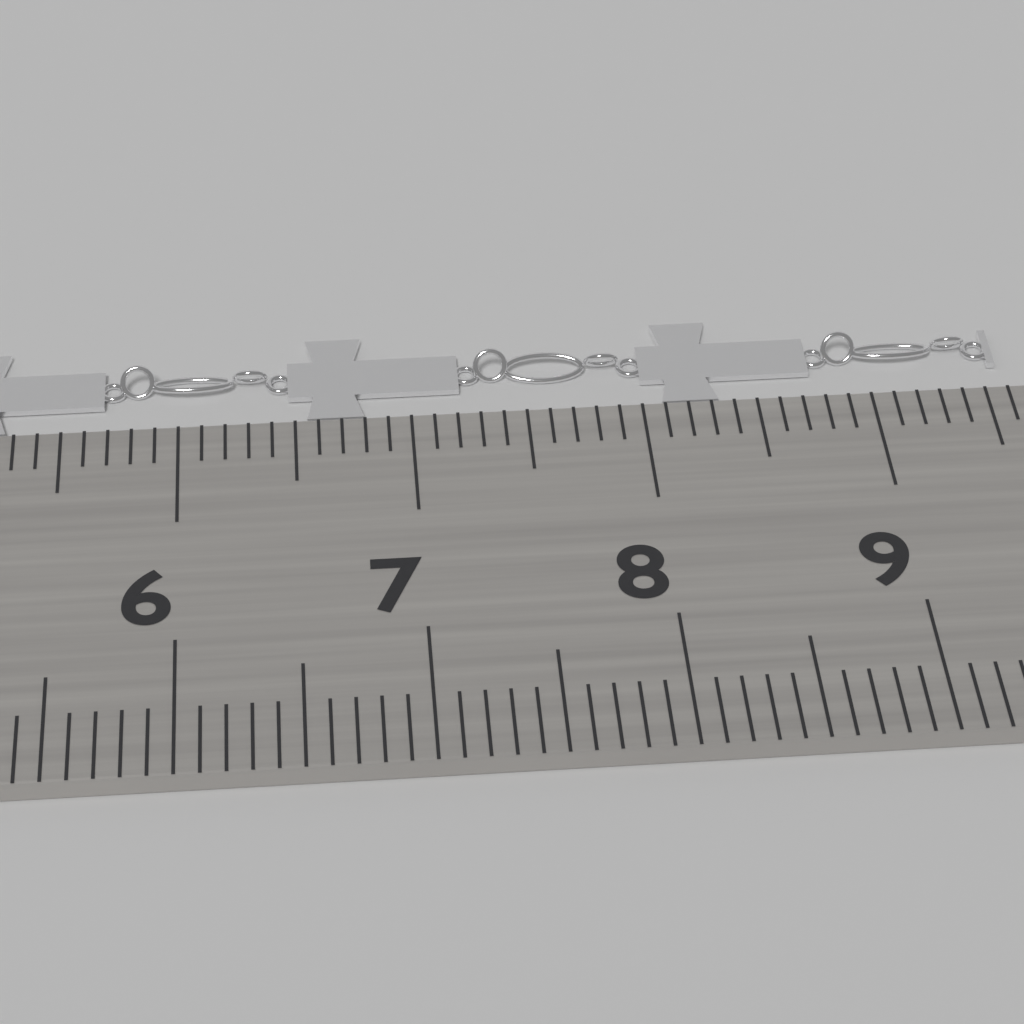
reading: 9.6 cm
